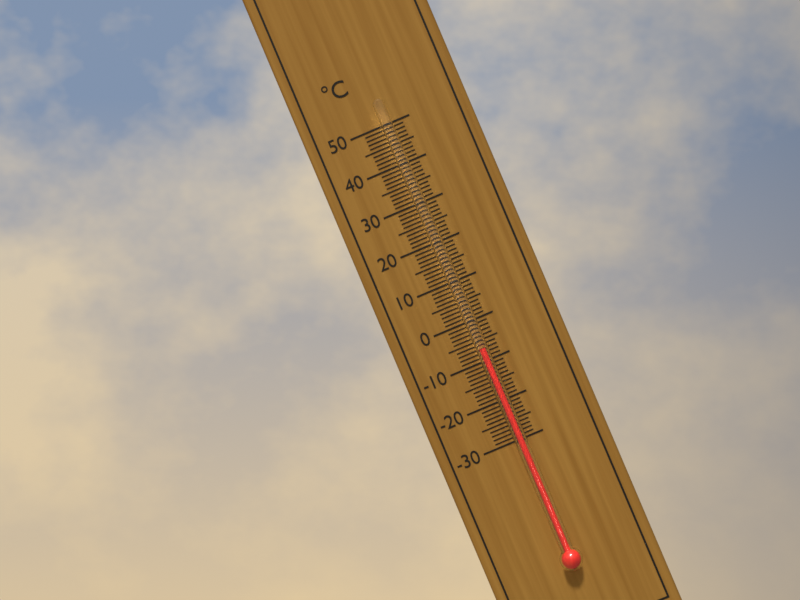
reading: -7 °C
